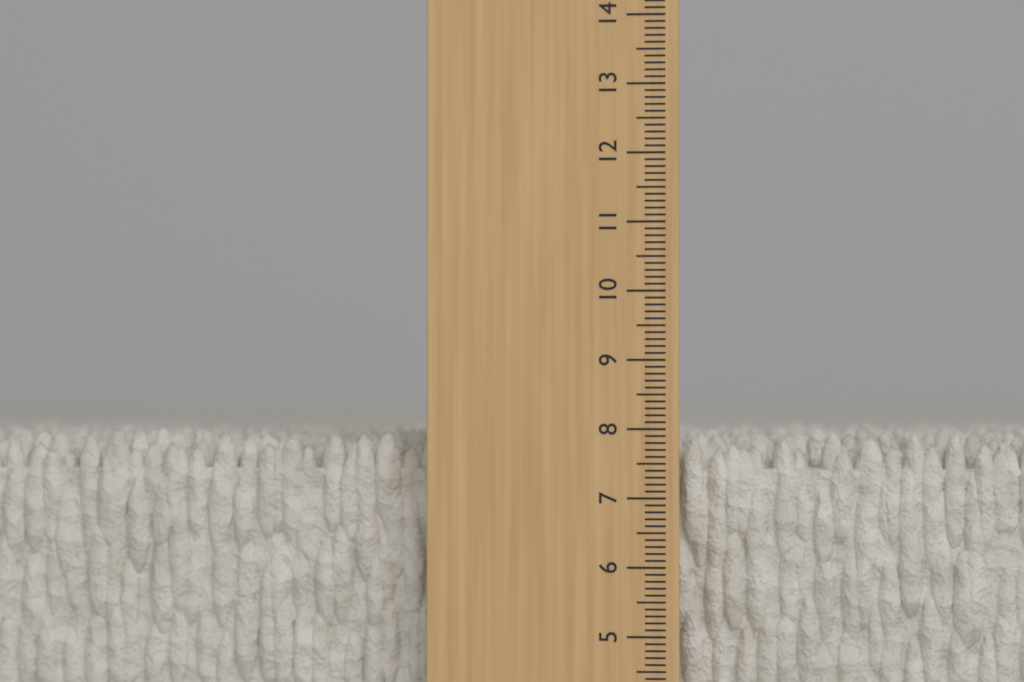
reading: 8.0 cm
